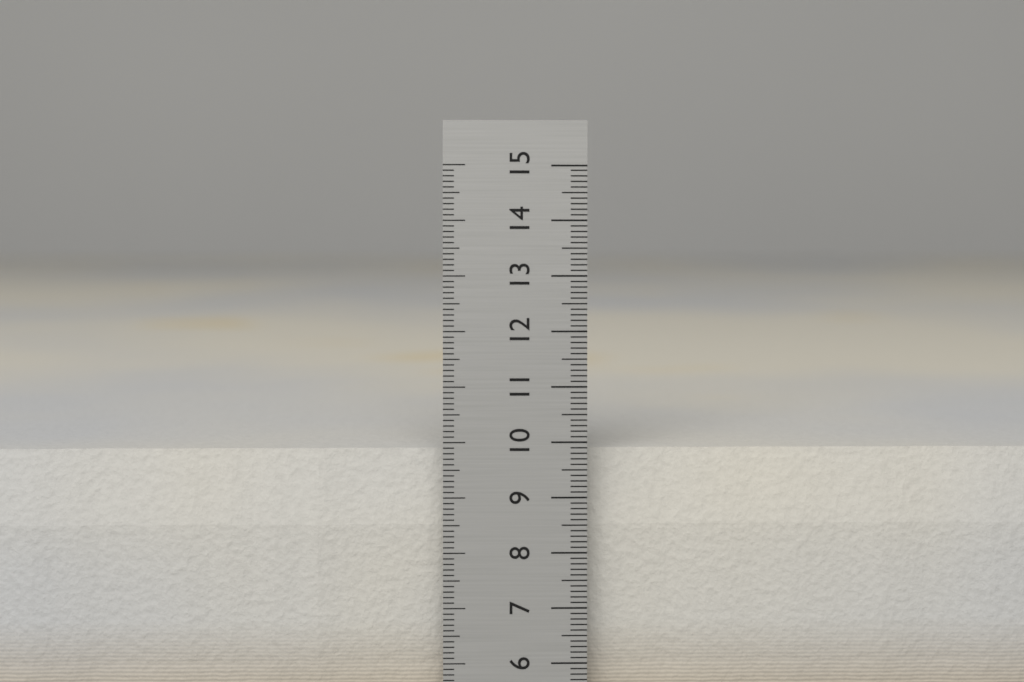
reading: 9.8 cm
